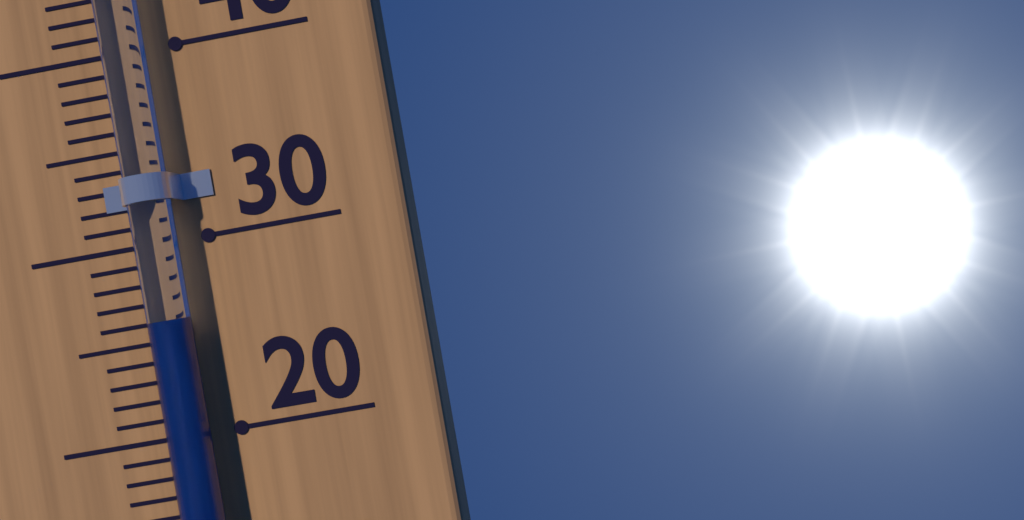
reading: 26 °C
